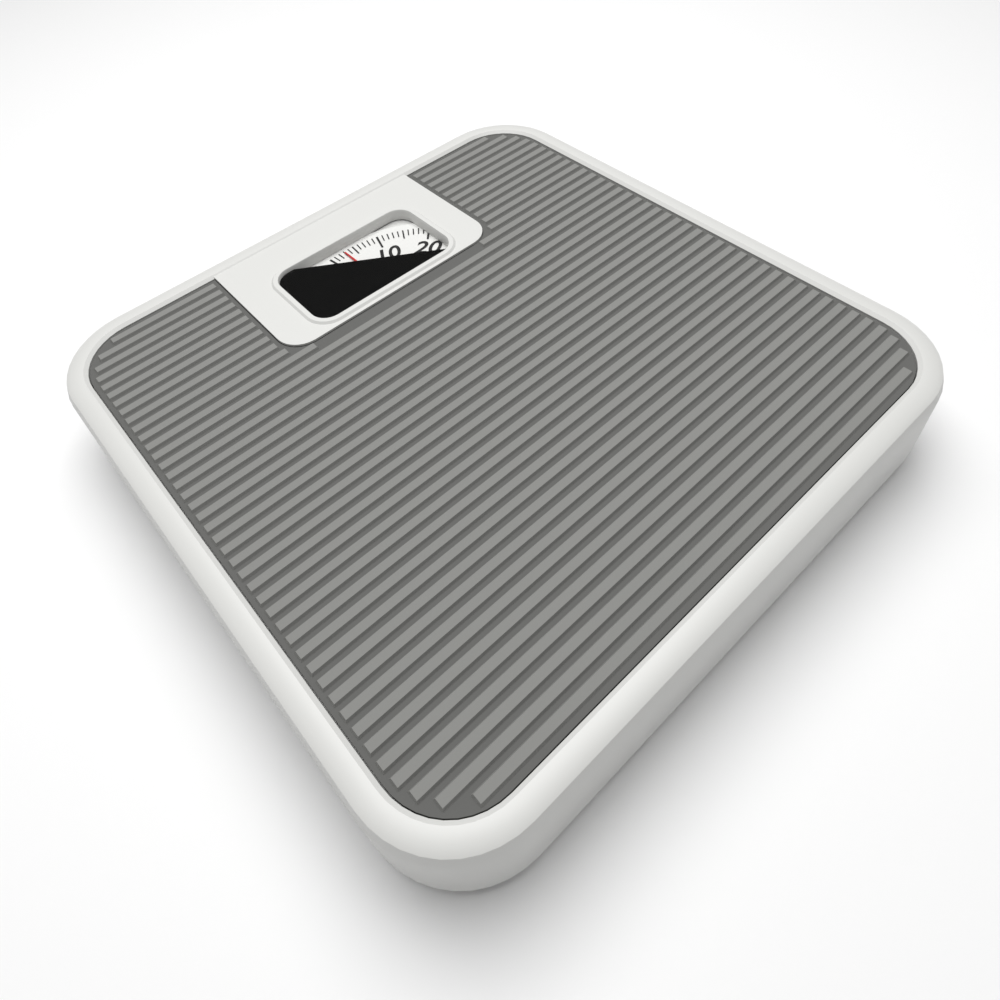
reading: 3 kg
